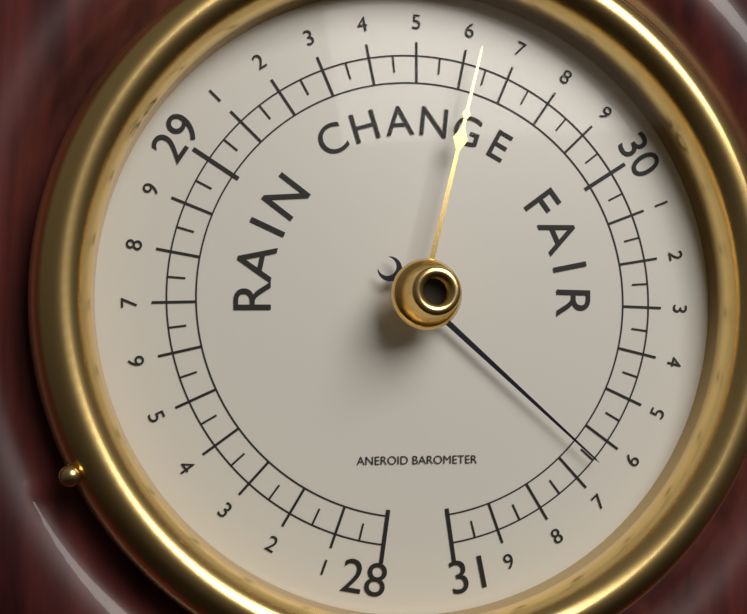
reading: 30.65 (no unit)
